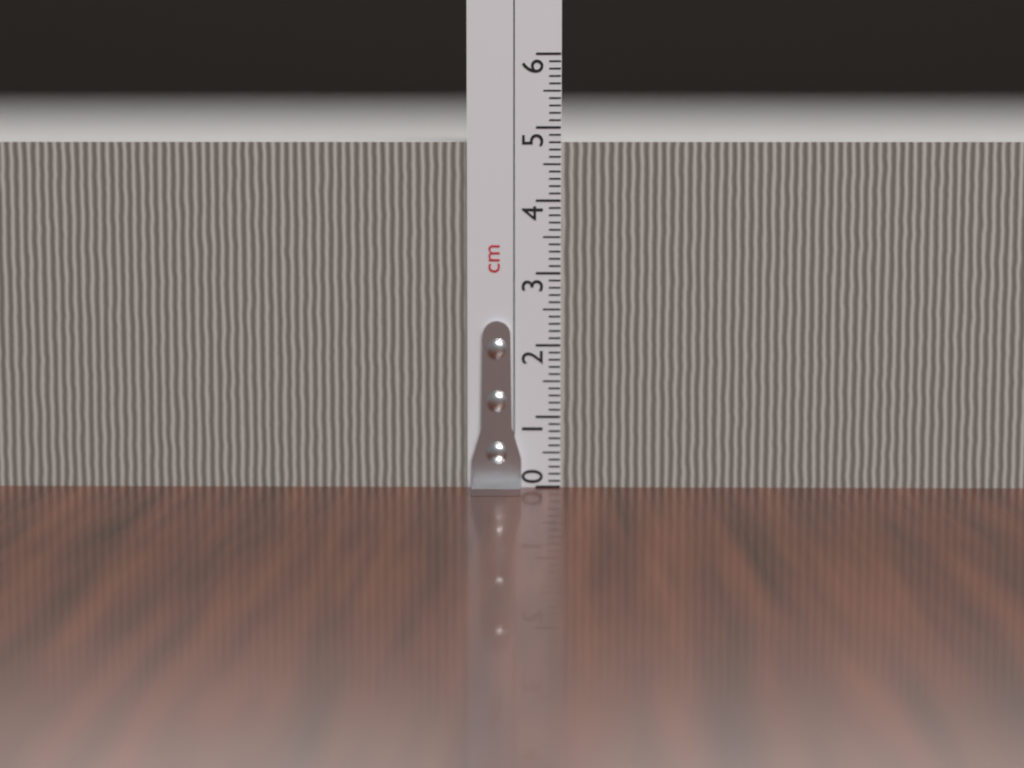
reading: 4.8 cm
